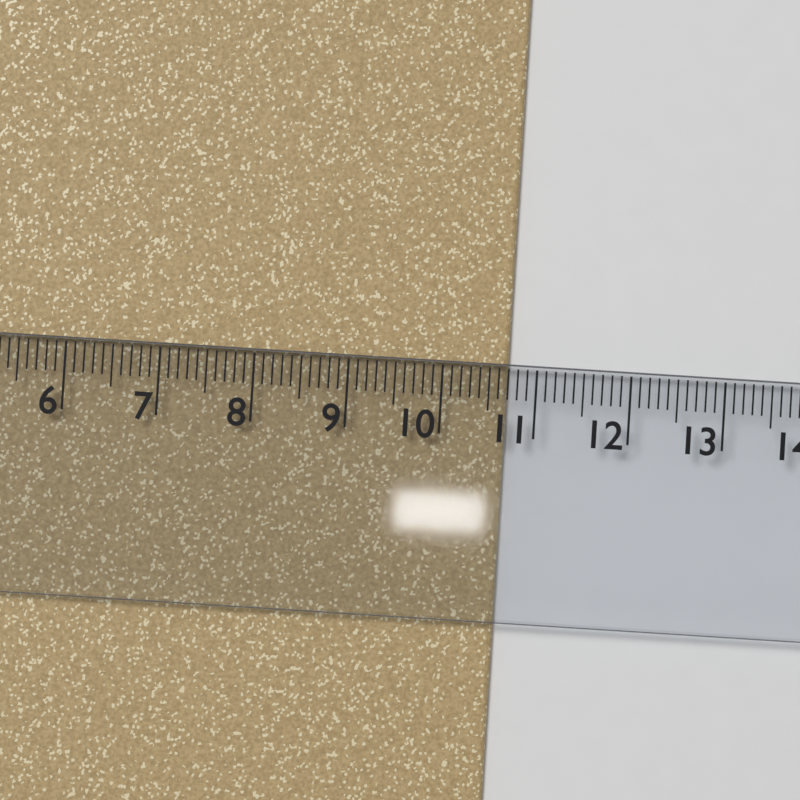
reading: 10.7 cm
